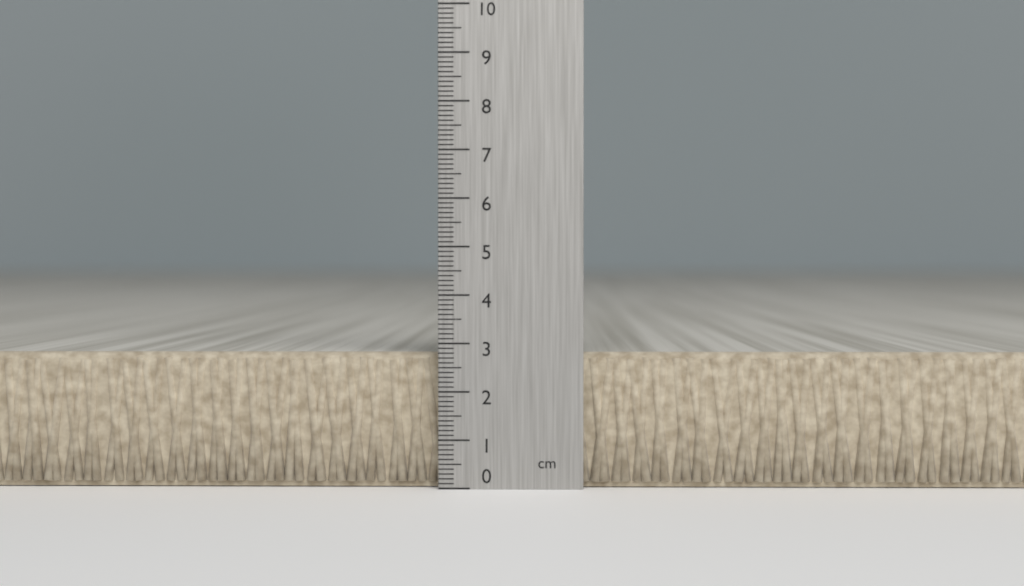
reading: 2.8 cm
